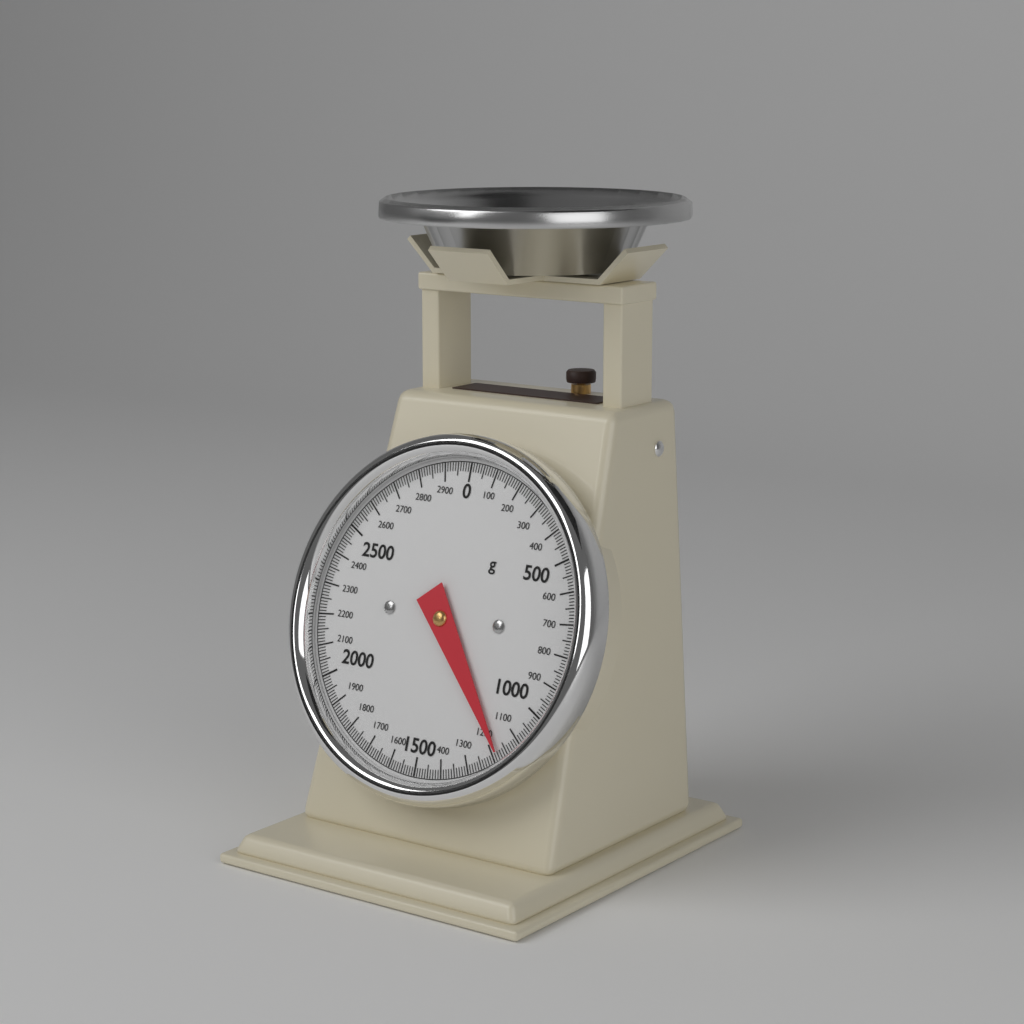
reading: 1180 g
